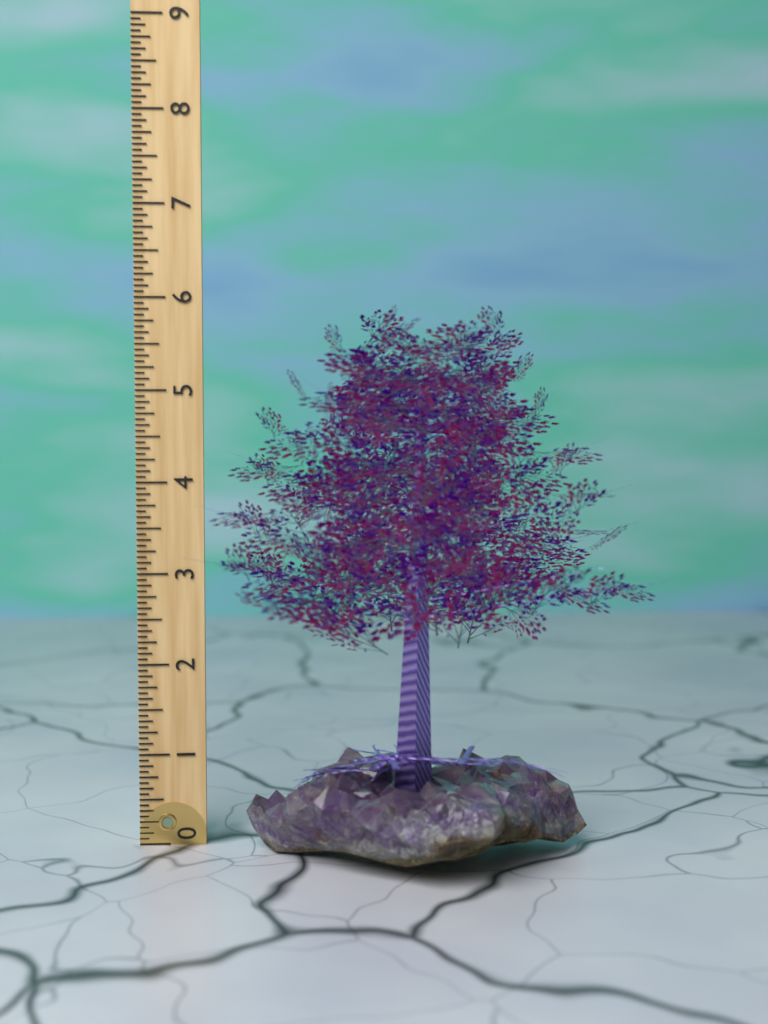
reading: 5.8750 (no unit)
